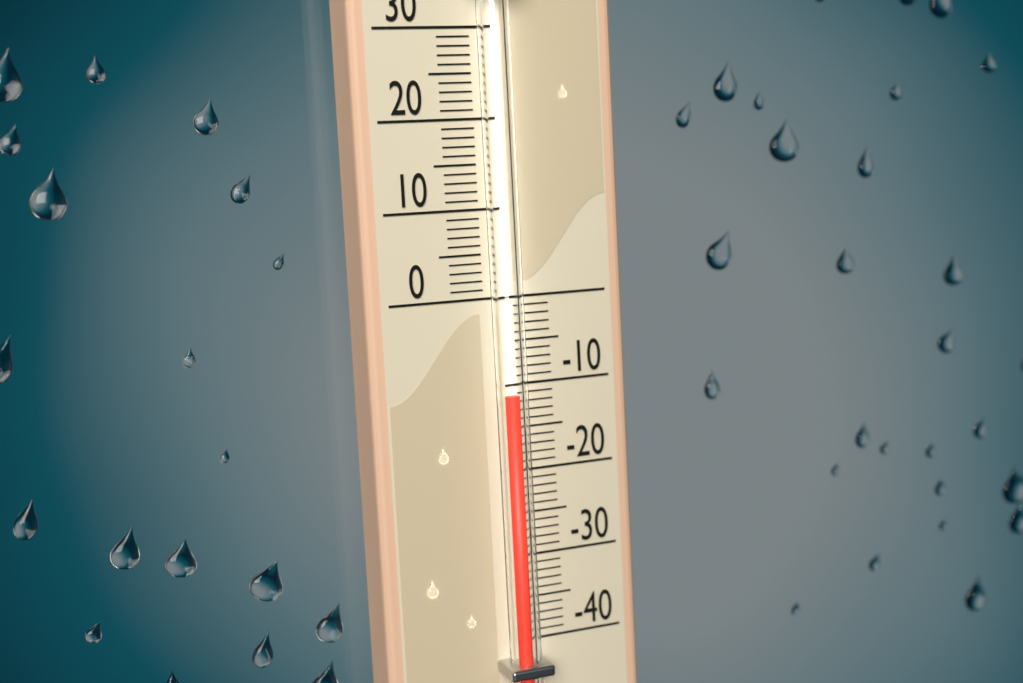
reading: -11 (no unit)
